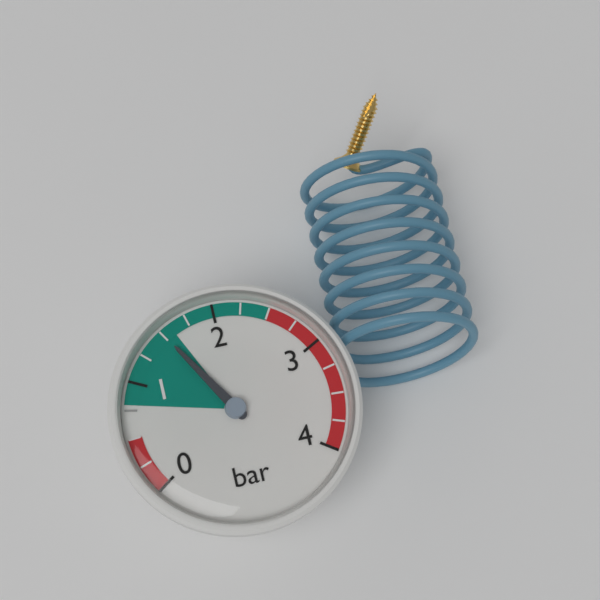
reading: 1.50 bar
